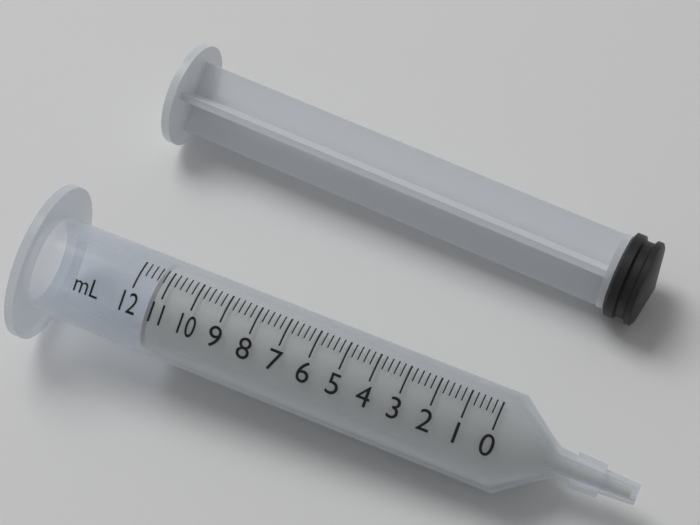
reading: 11.4 ml
